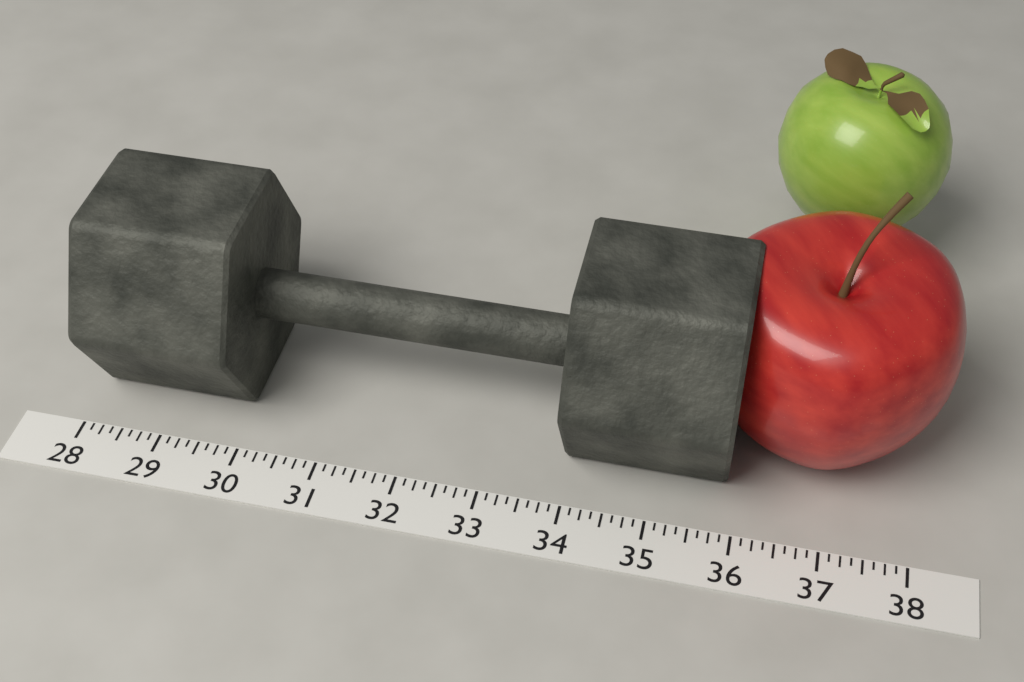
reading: 35.875 (no unit)
